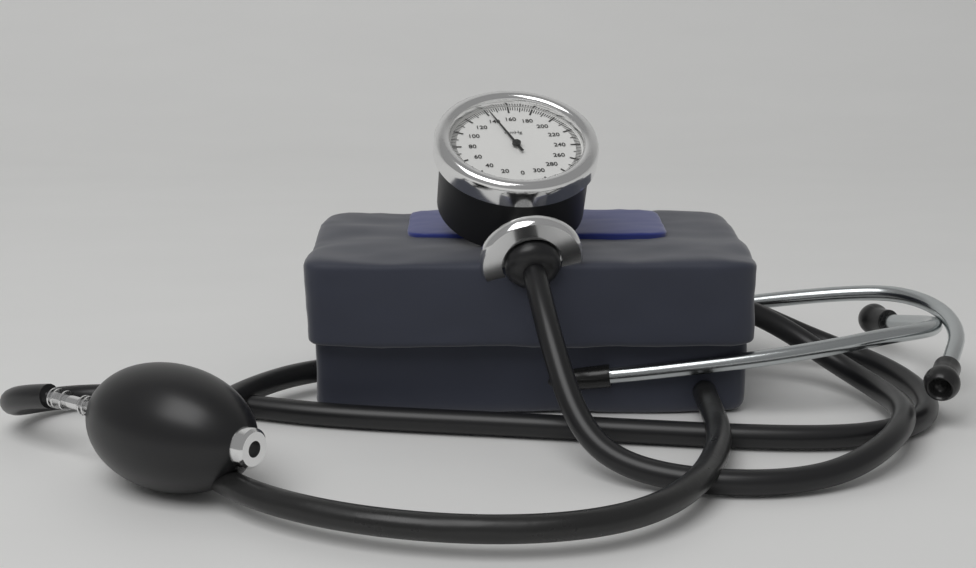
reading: 142 mmHg
